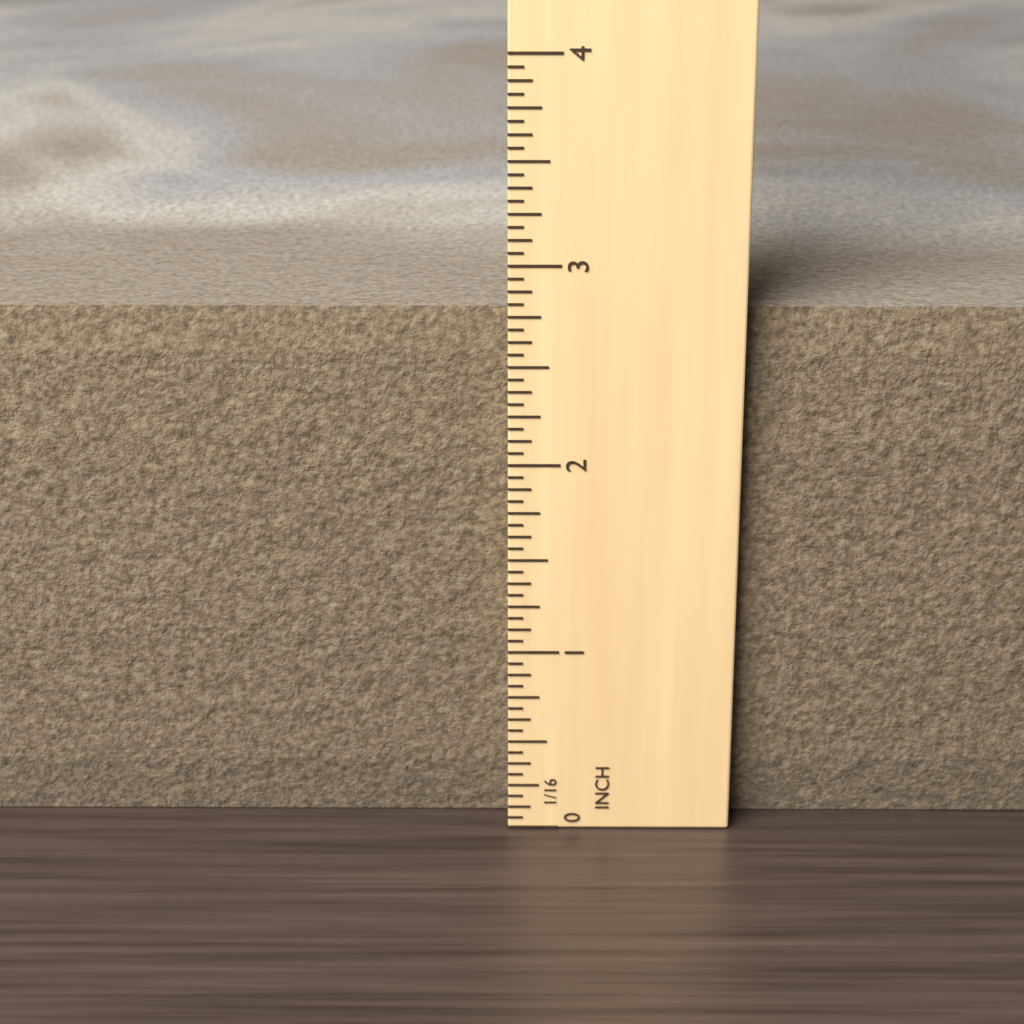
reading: 2.7500 in
